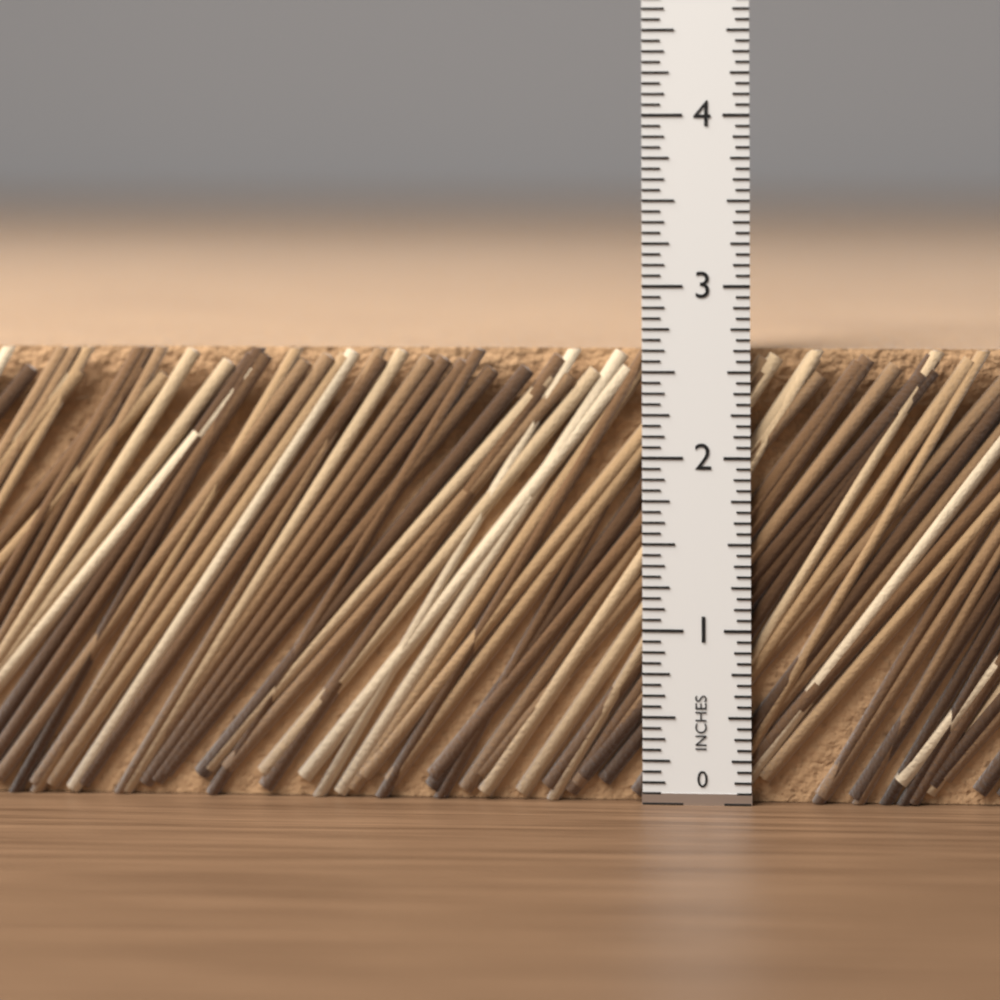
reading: 2.6250 in
